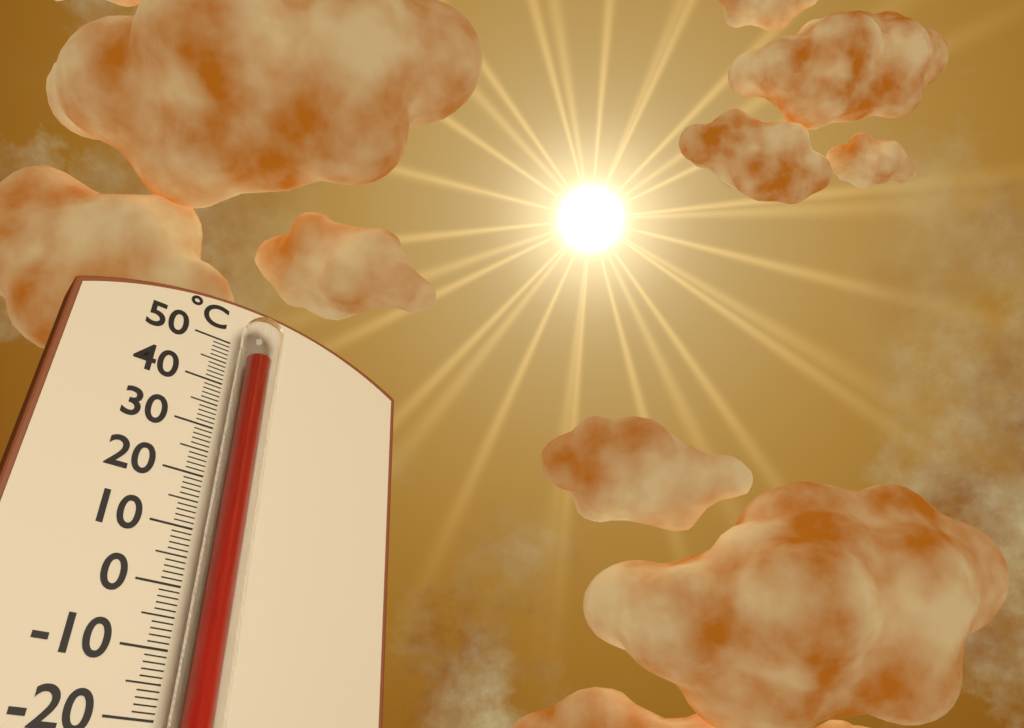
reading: 45 °C
